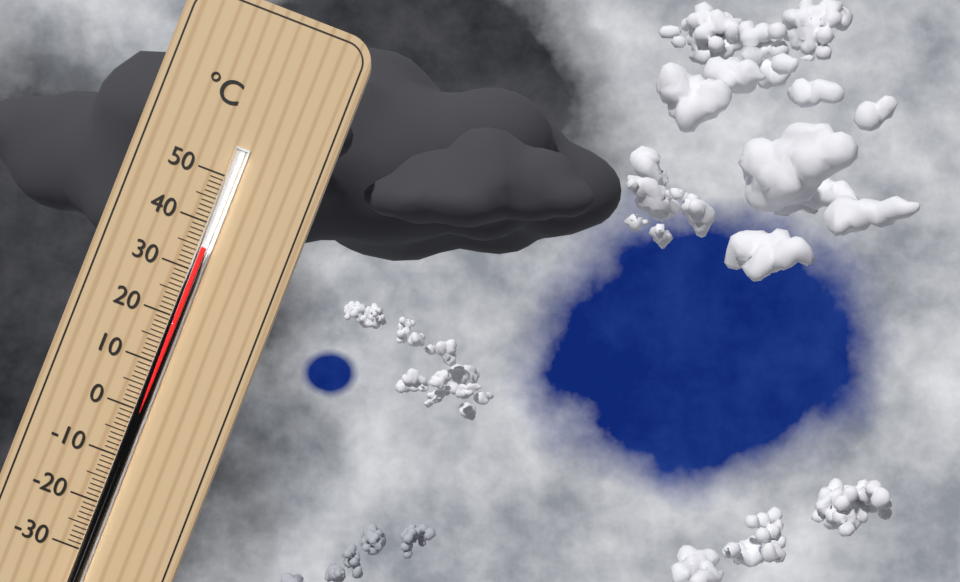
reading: 35 °C
